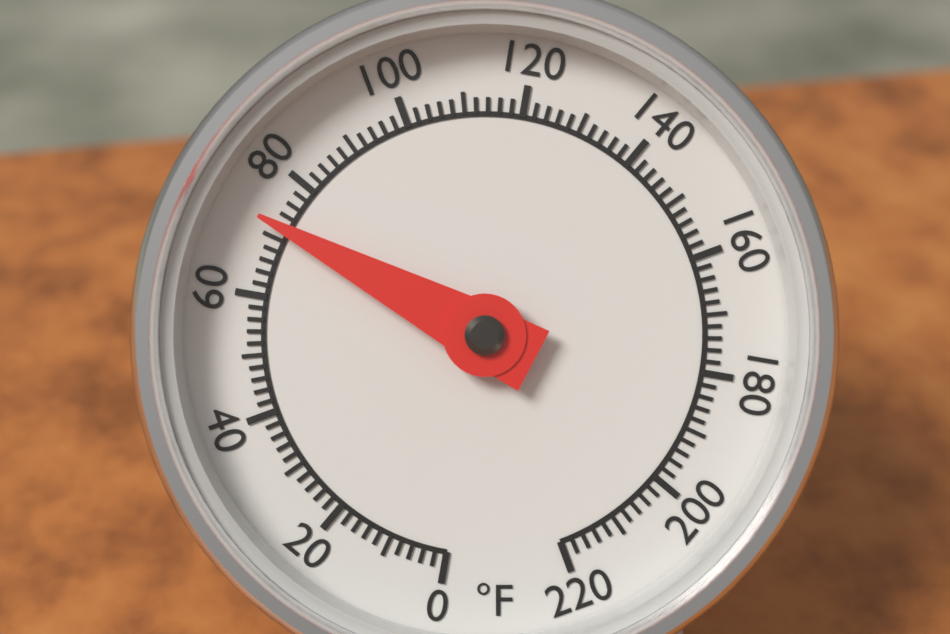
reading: 72 °F
